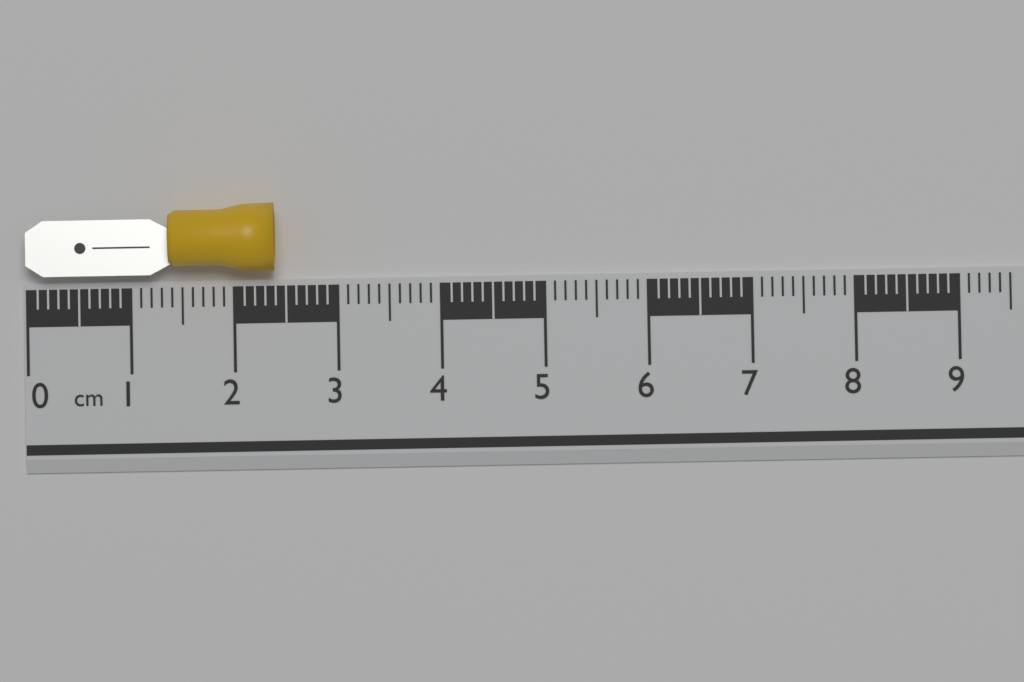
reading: 2.4 cm
